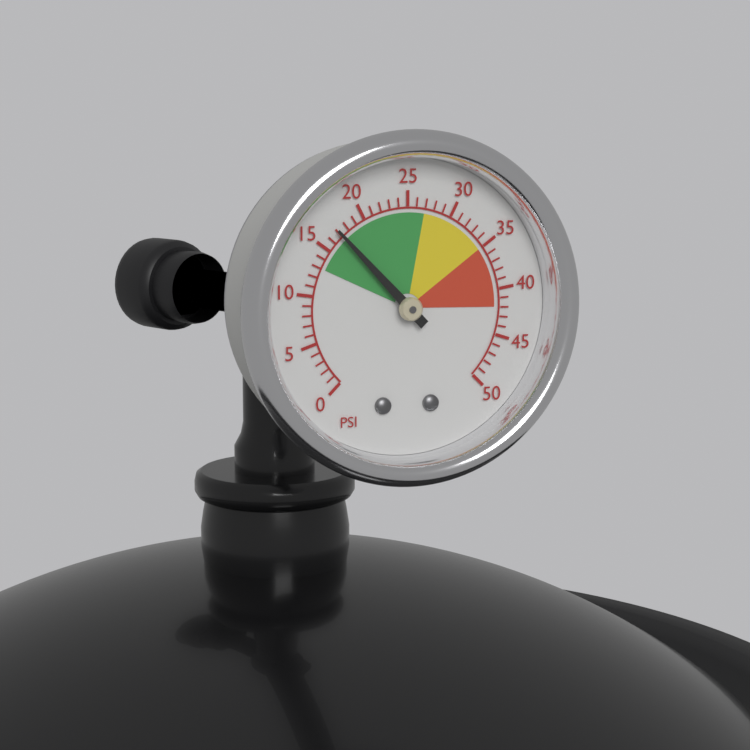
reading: 17 psi
